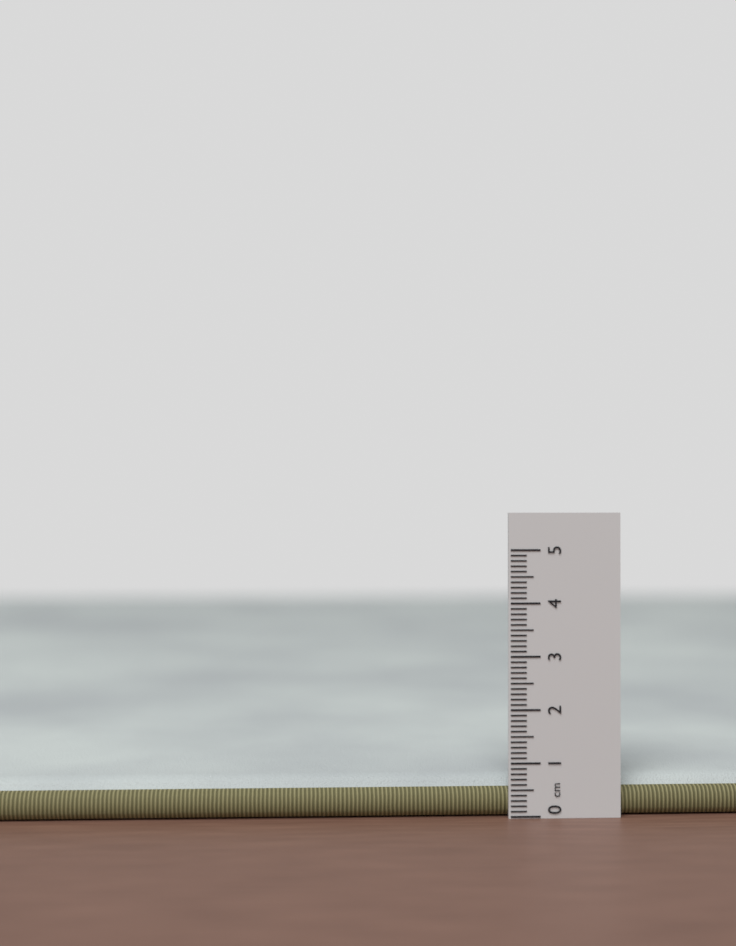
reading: 0.7 cm
